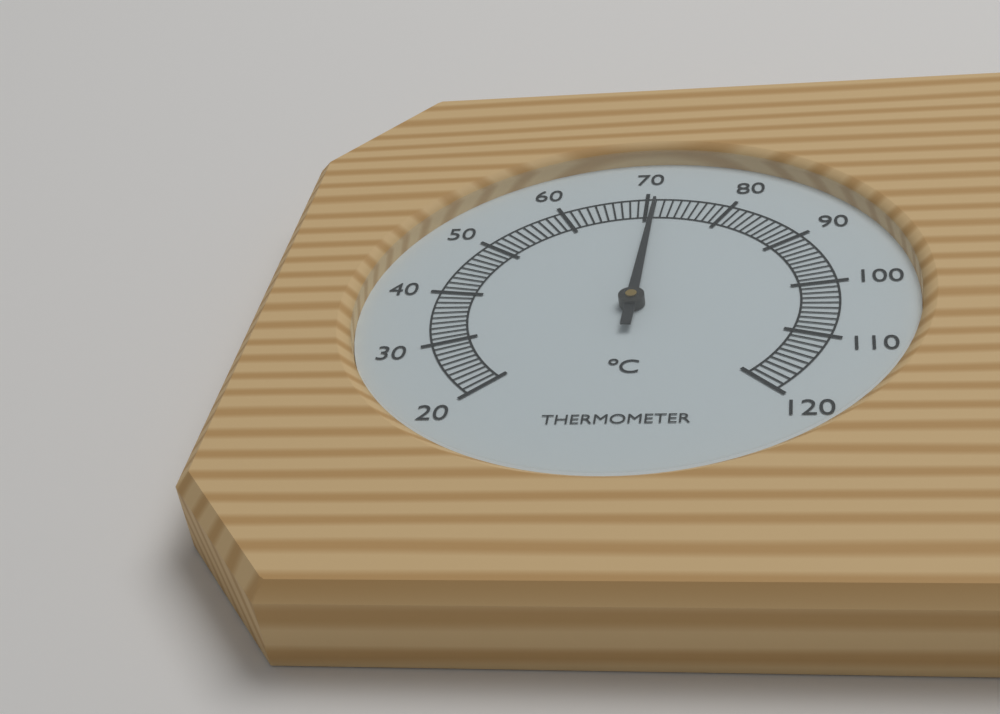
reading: 71 °C
